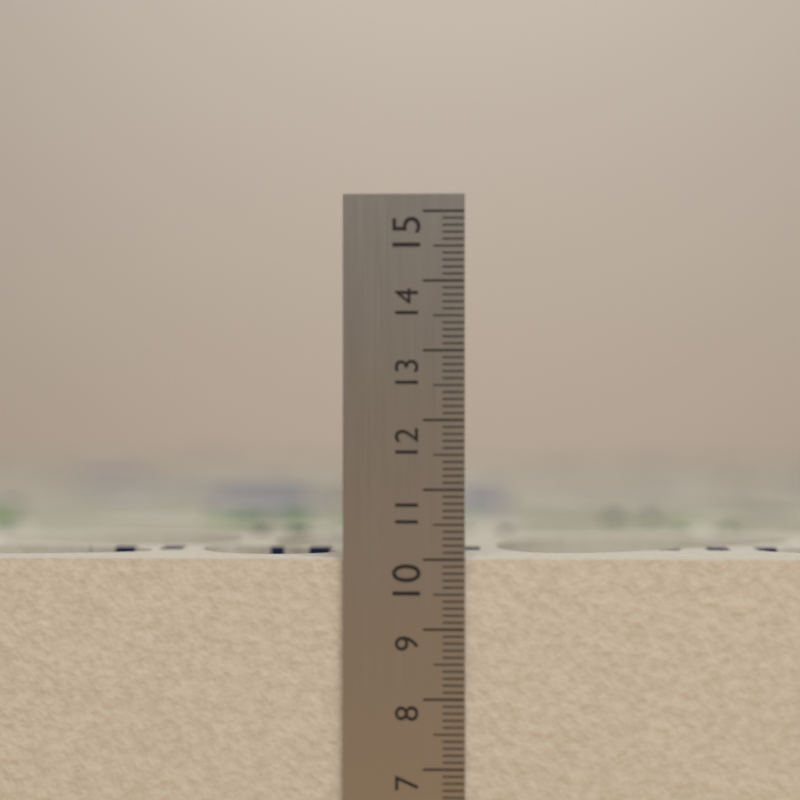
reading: 10.0 cm
